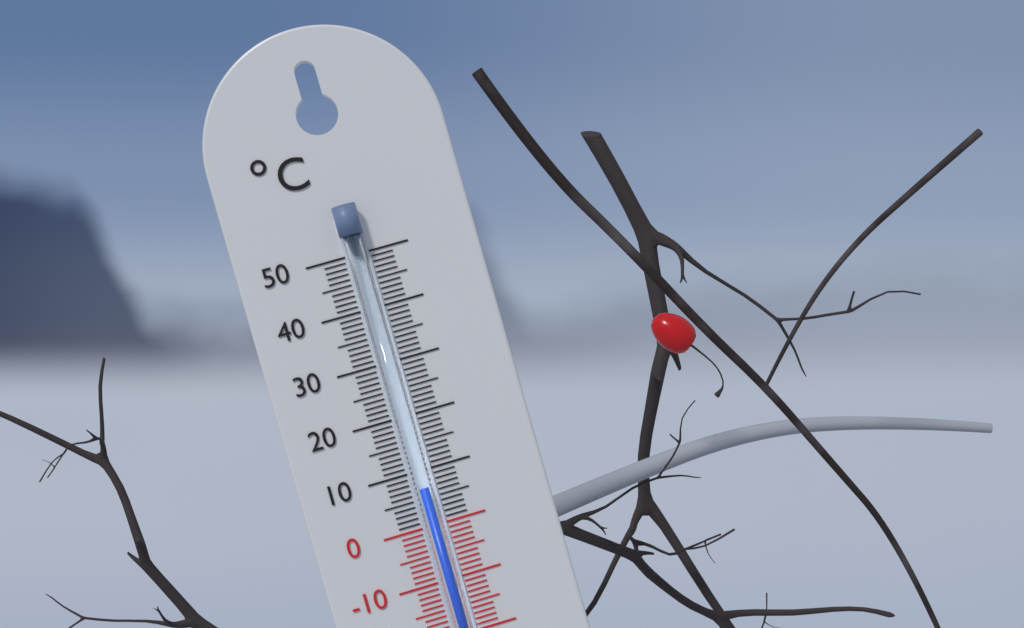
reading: 7 °C
